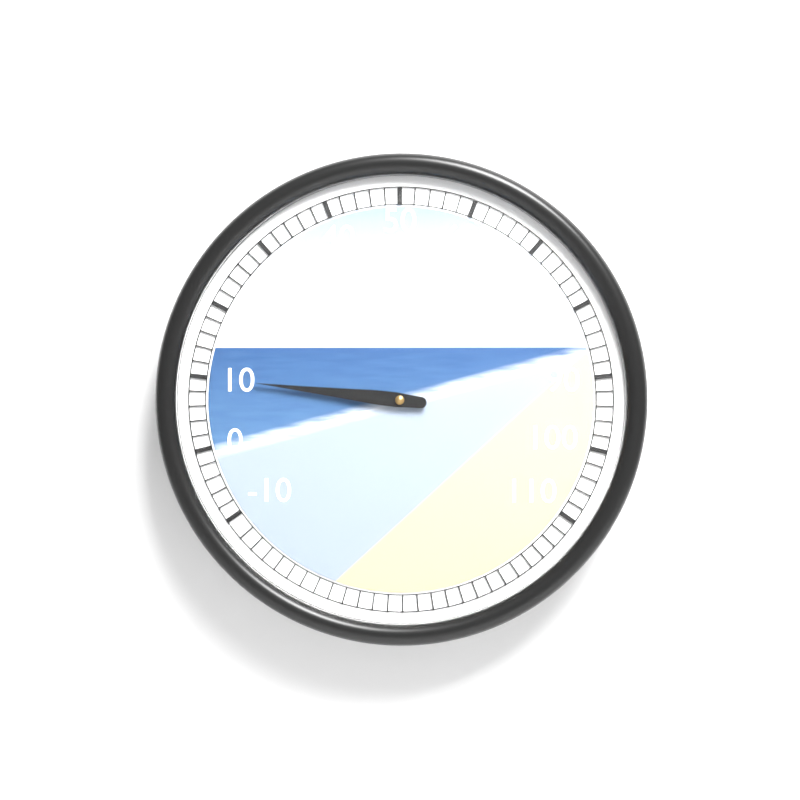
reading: 10 (no unit)
